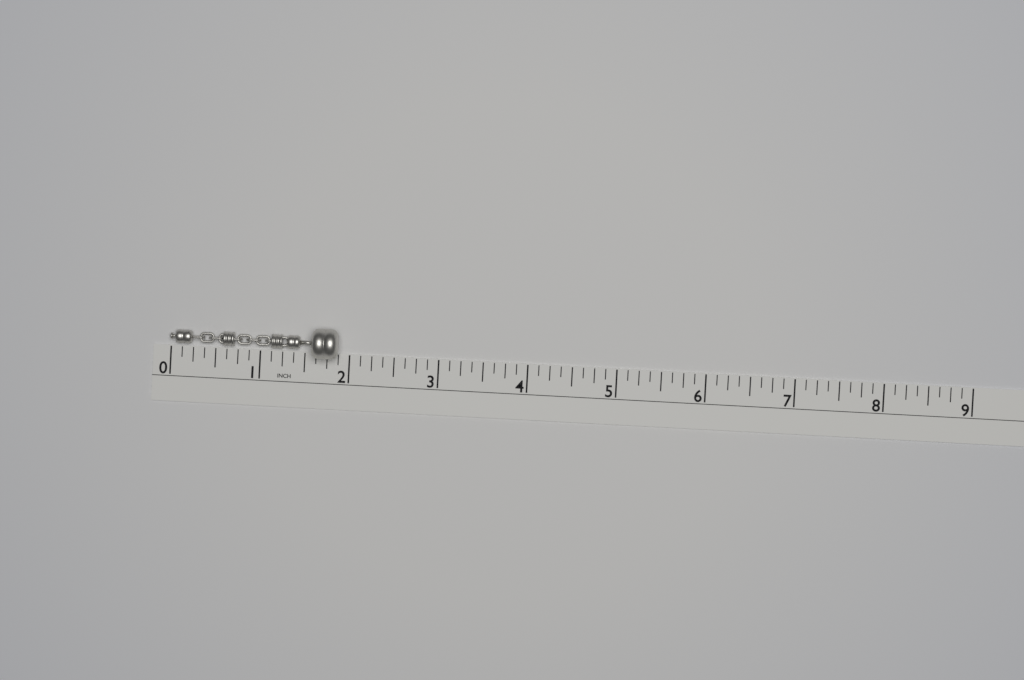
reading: 1.875 in
